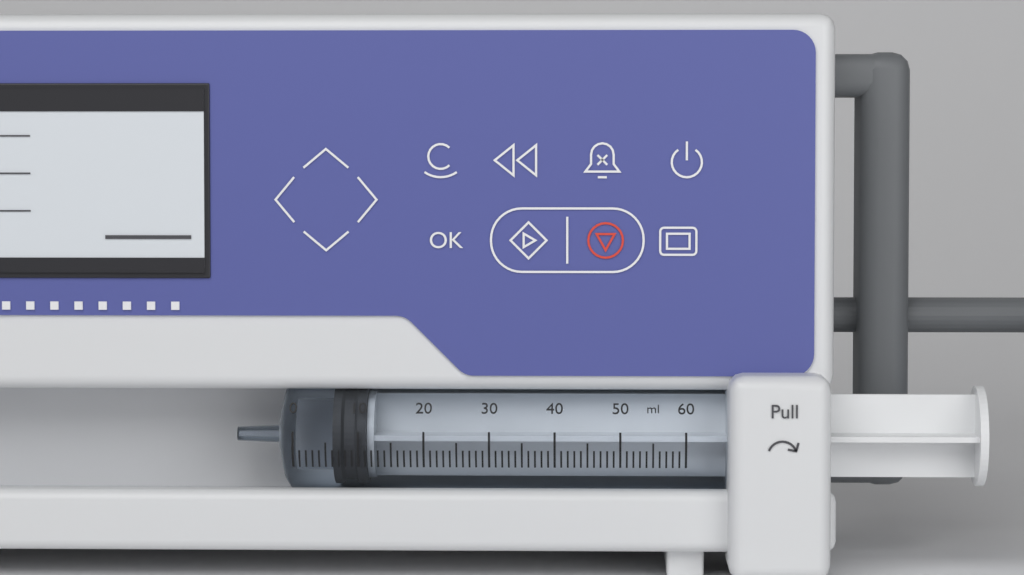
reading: 6 ml
